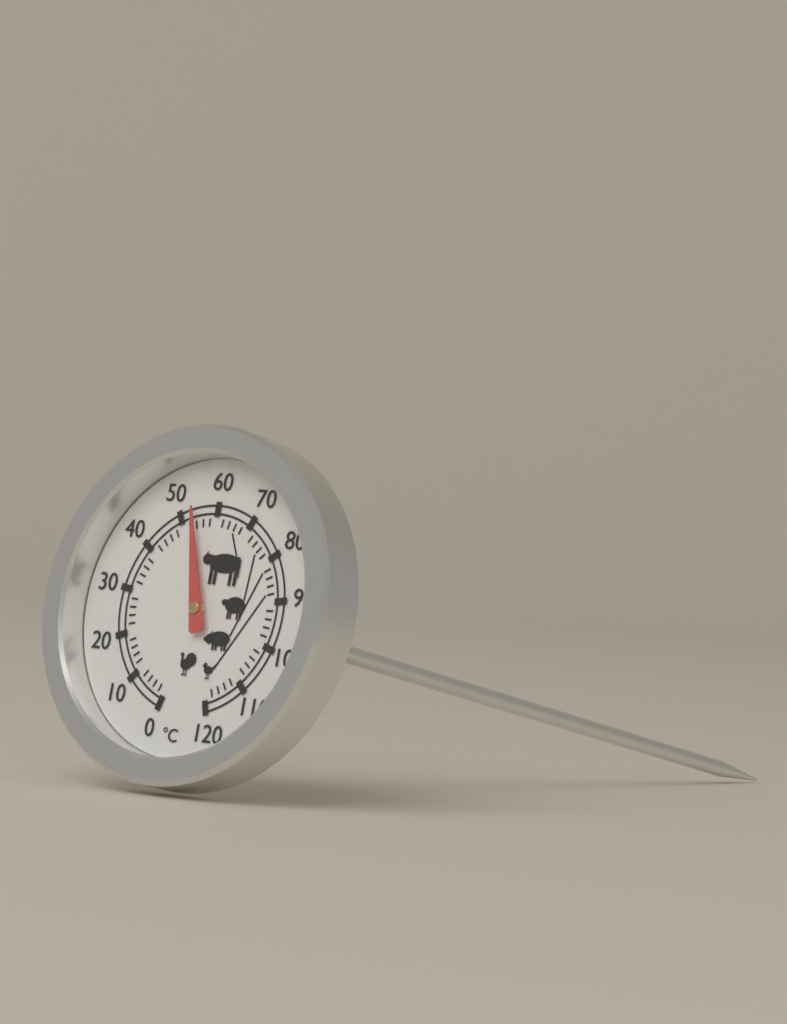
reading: 54 °C
